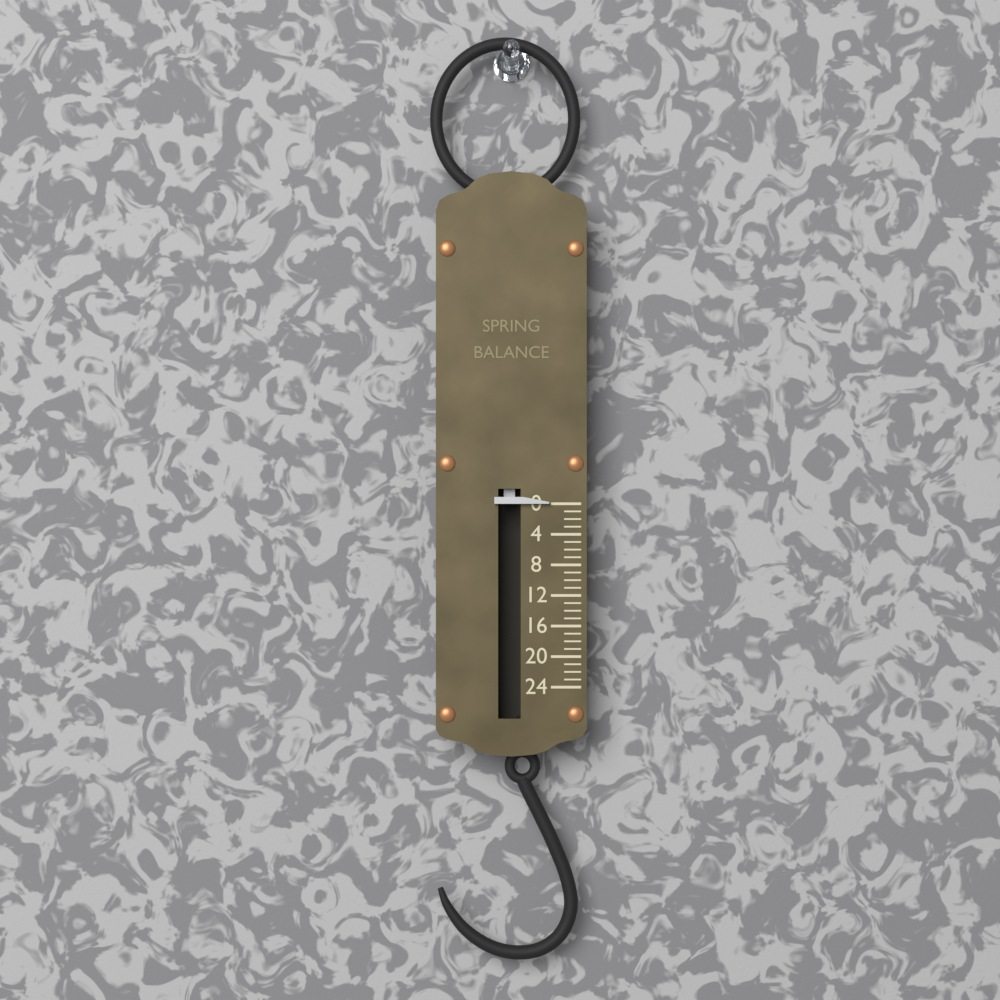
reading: 0 (no unit)
